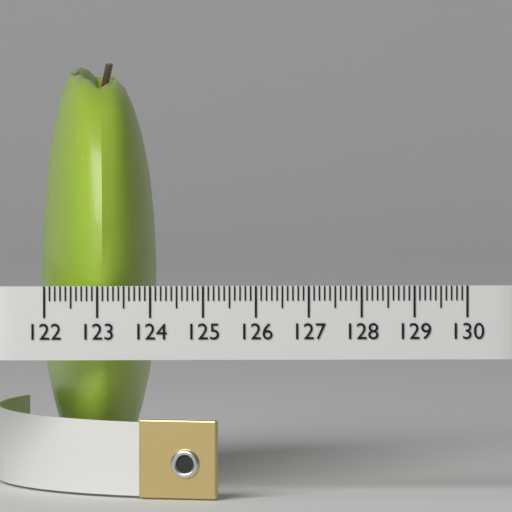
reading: 124.2 (no unit)
